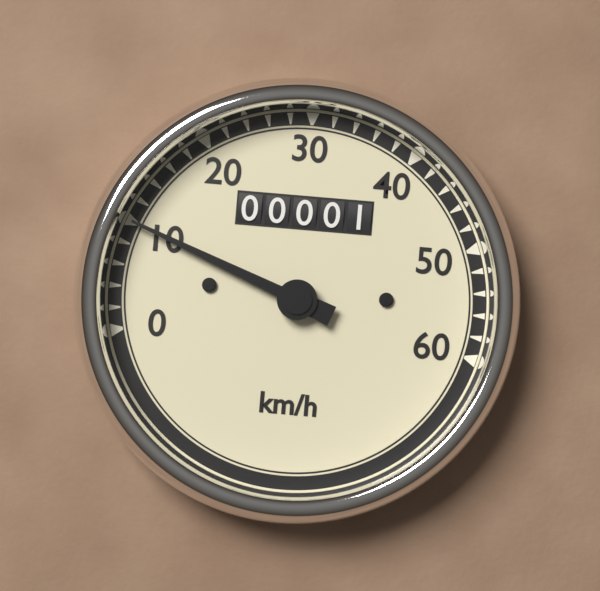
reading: 10 km/h
